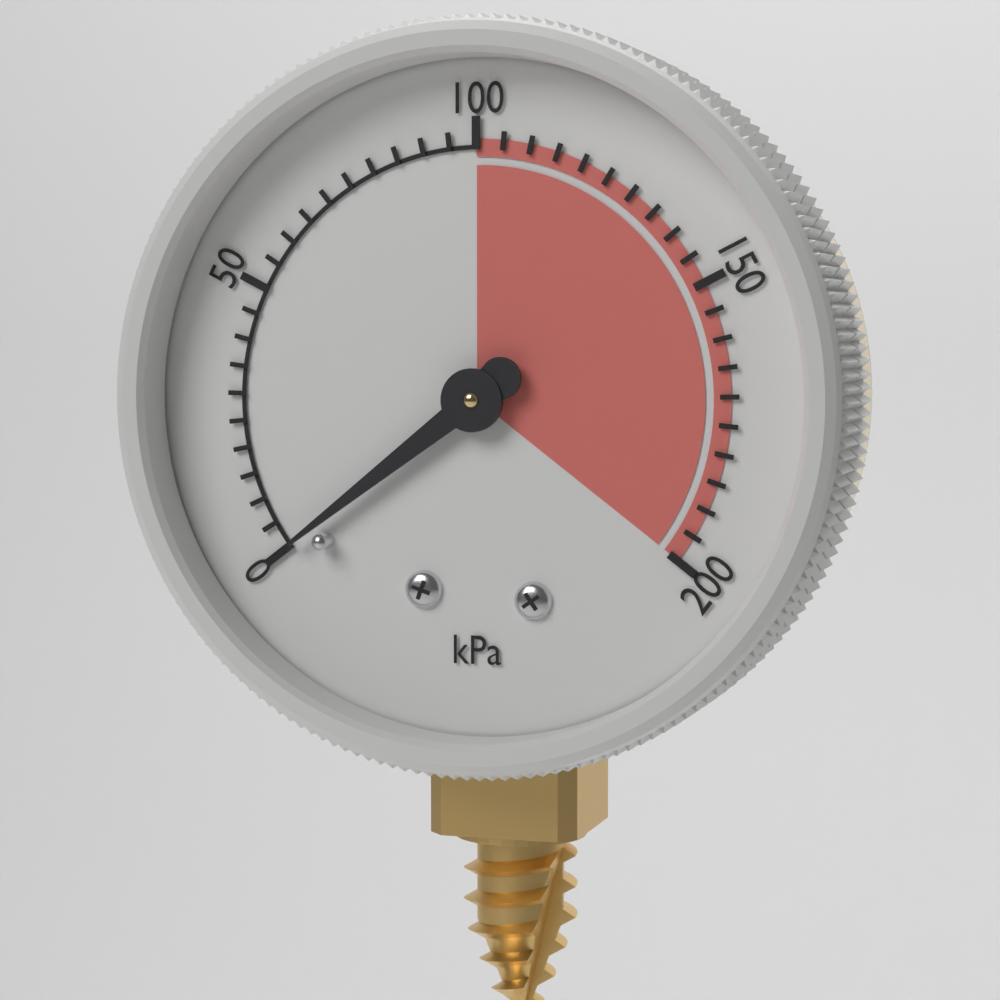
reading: 0 kPa
